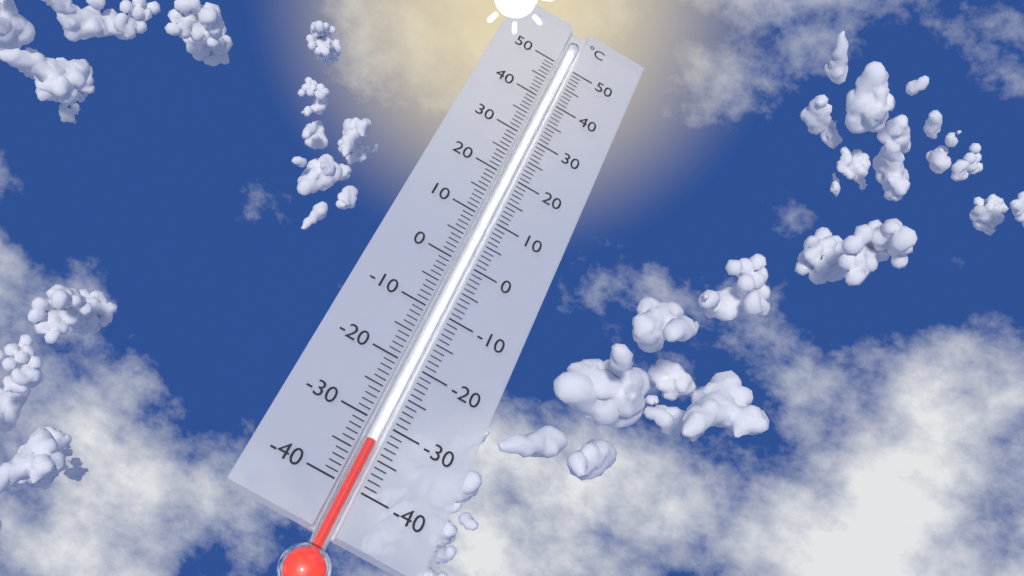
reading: -33 °C
